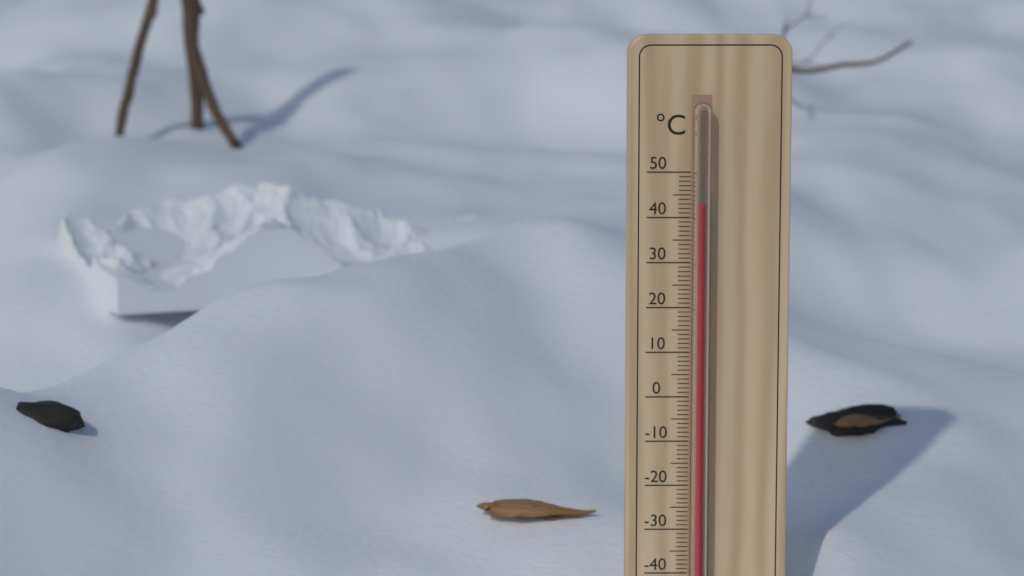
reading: 43 °C
